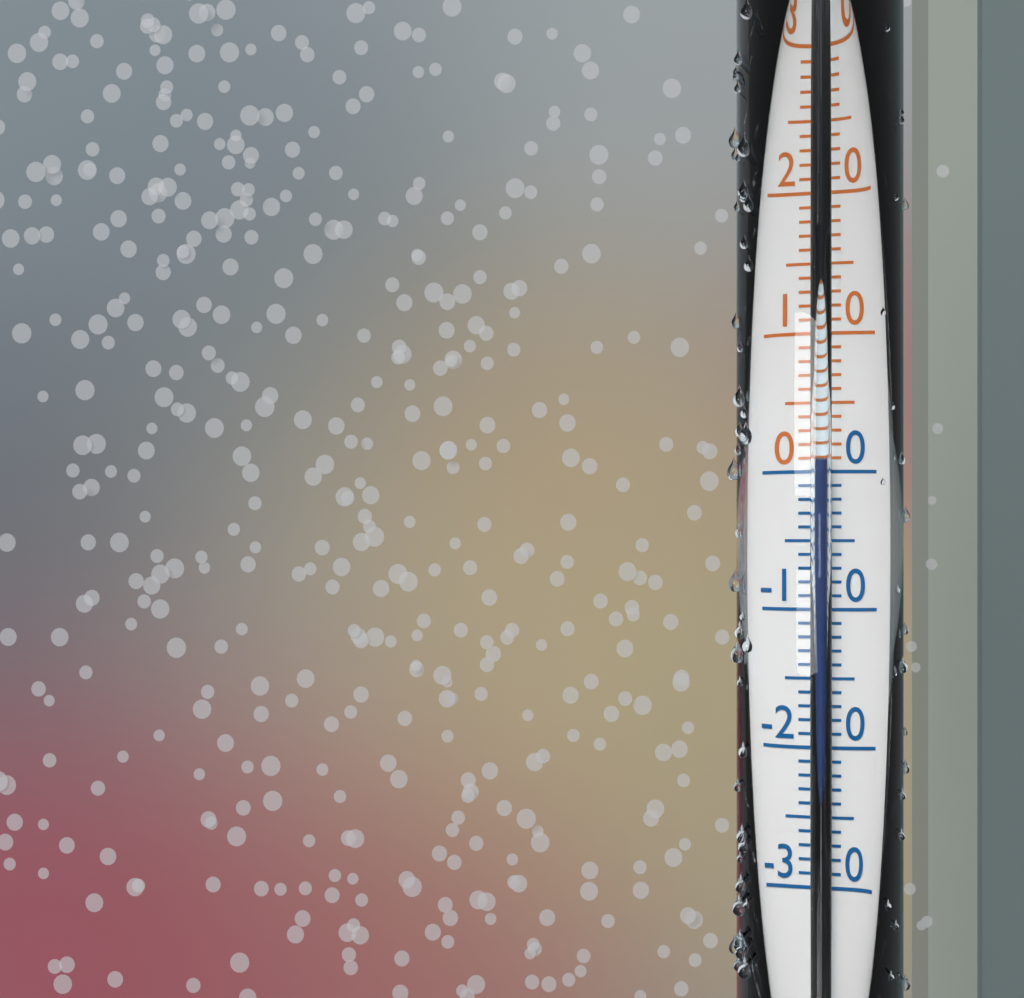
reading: 1 °C
